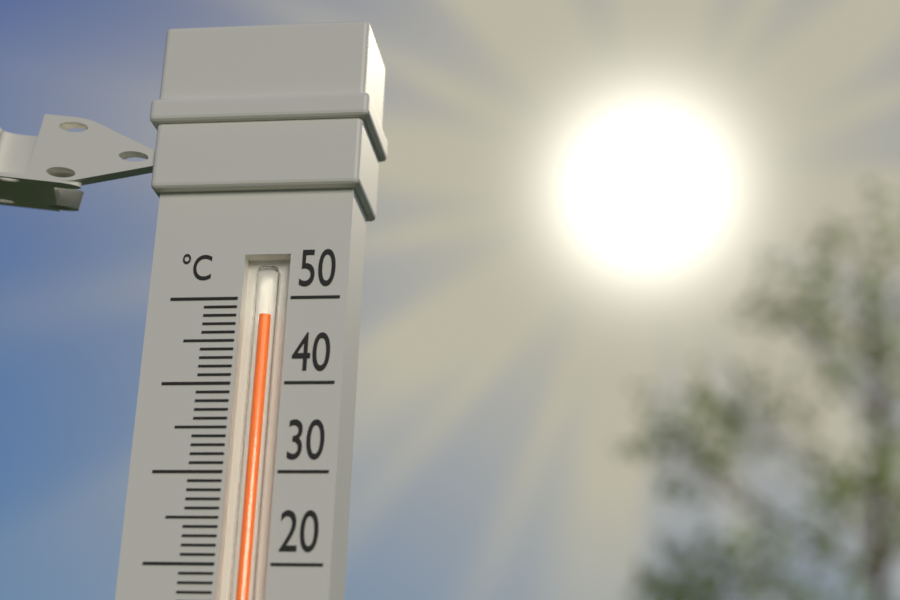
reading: 48 °C
